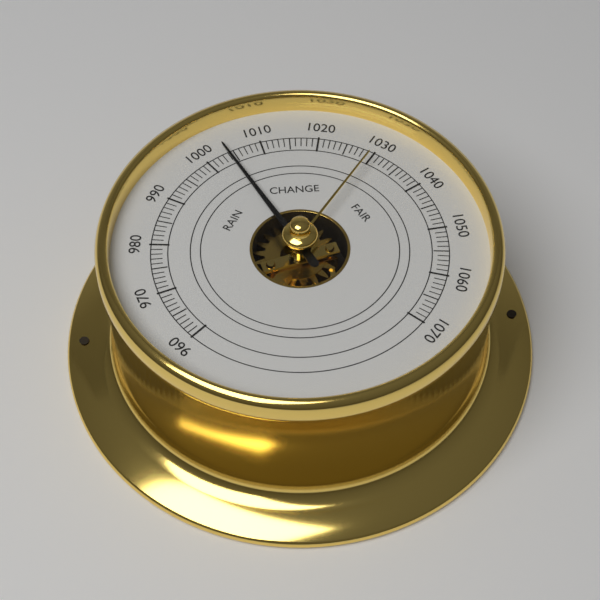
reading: 1004 (no unit)
